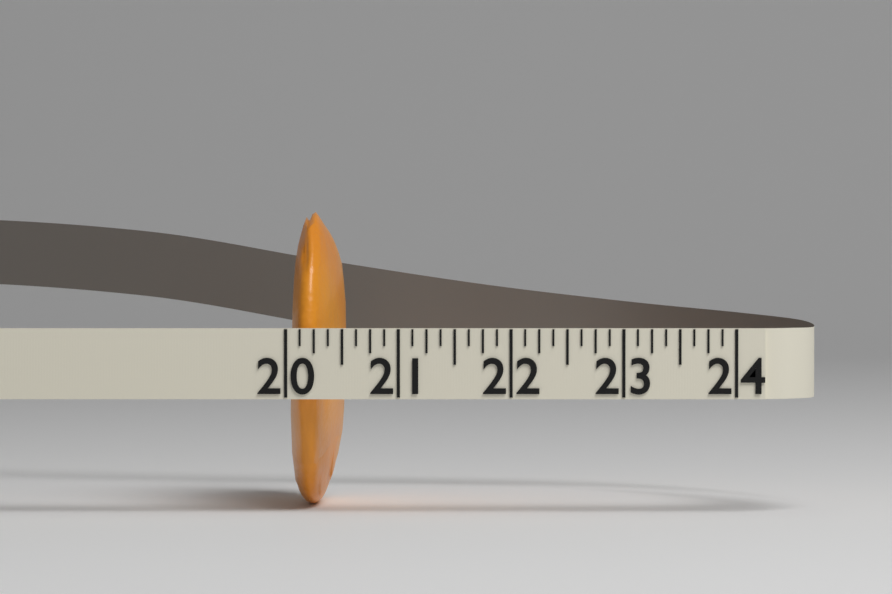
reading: 20.500 (no unit)
